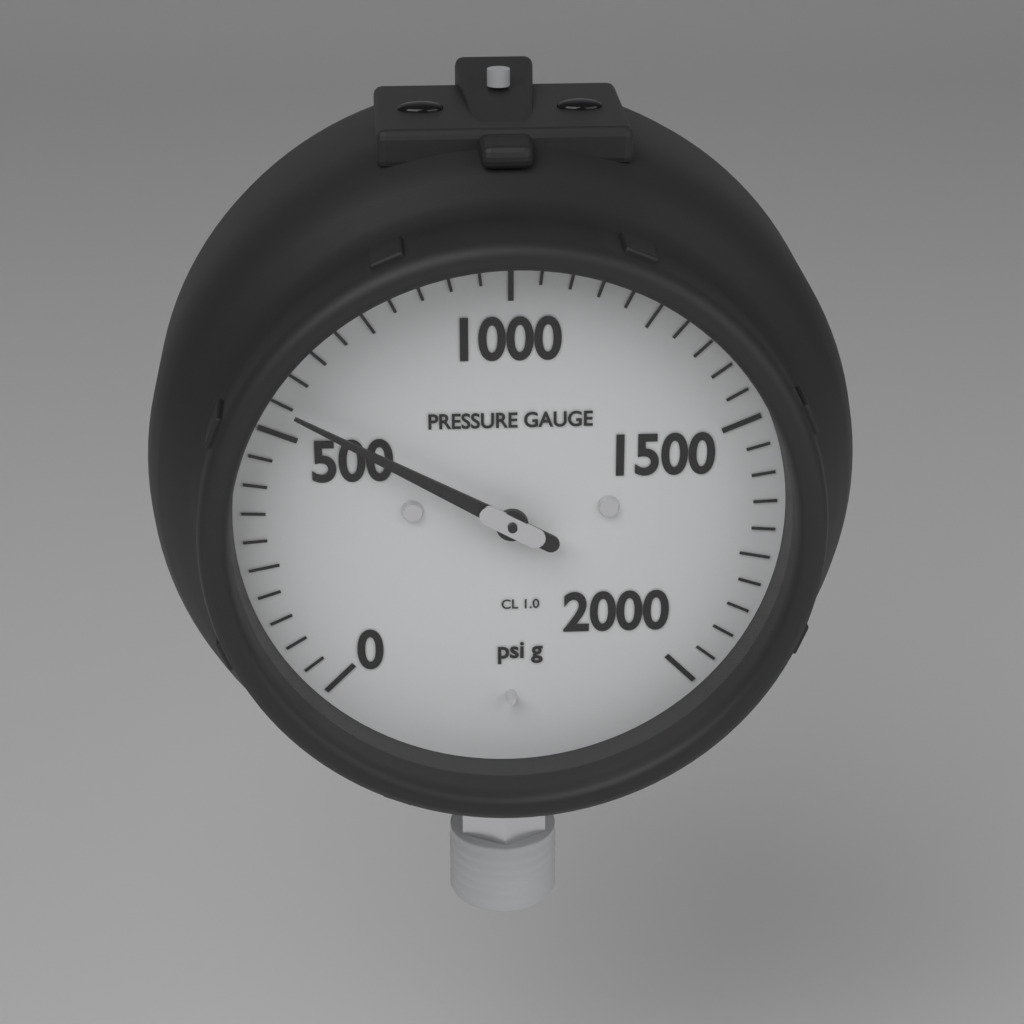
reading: 550 psi
